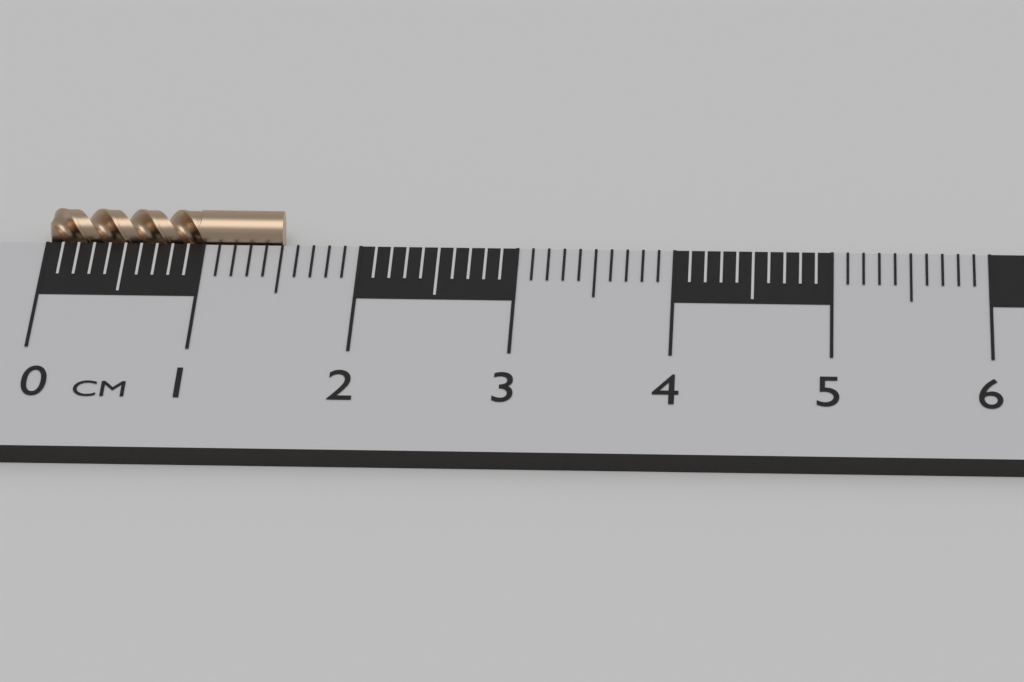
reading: 1.5 cm
